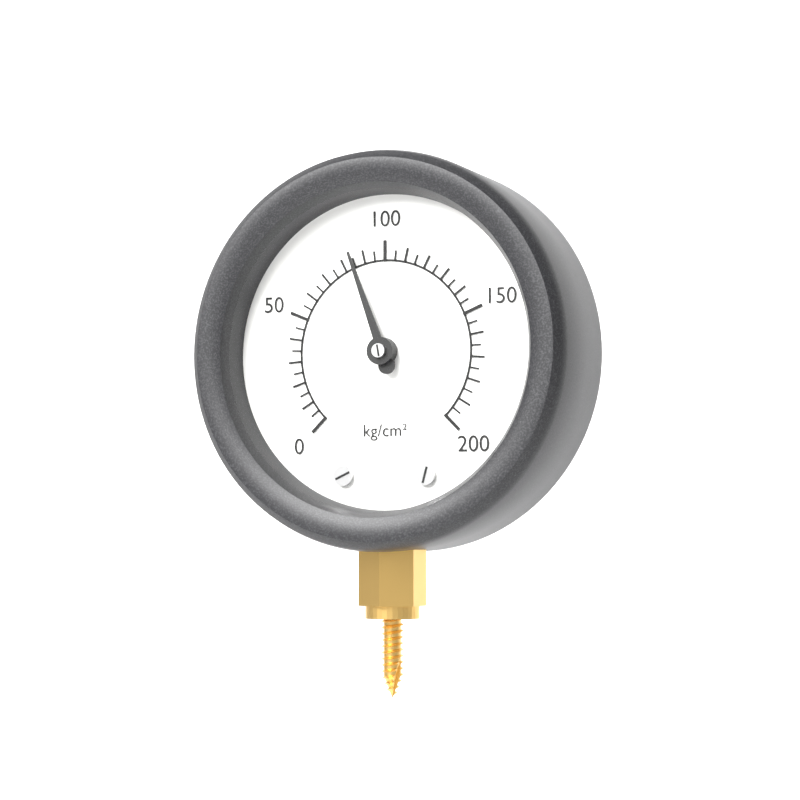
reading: 85 kg/cm²
